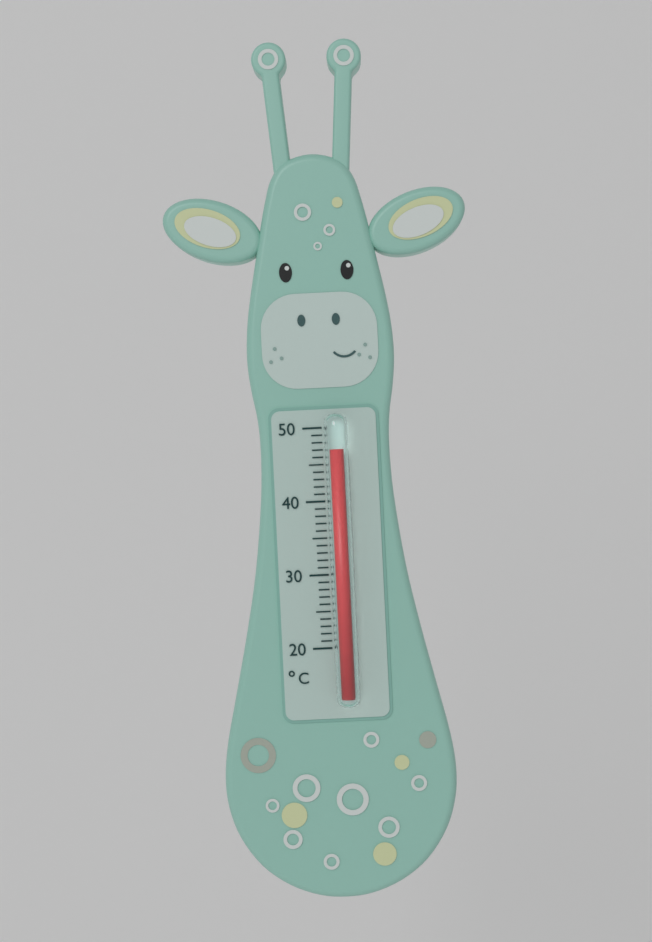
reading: 47 °C
